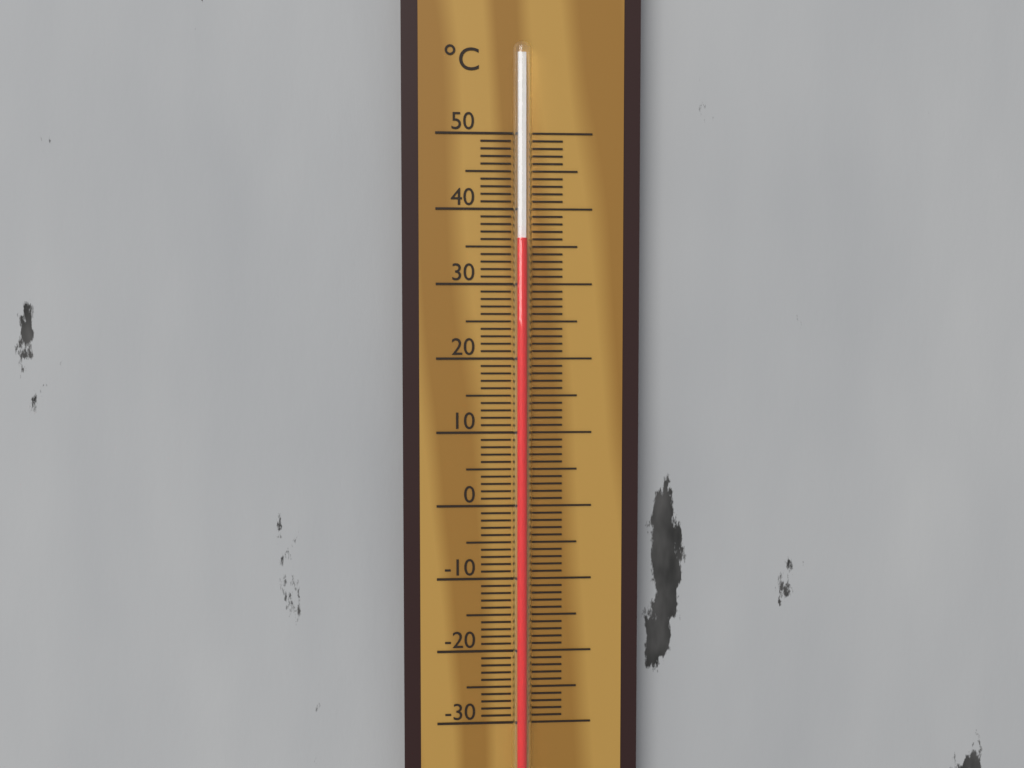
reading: 36 °C
